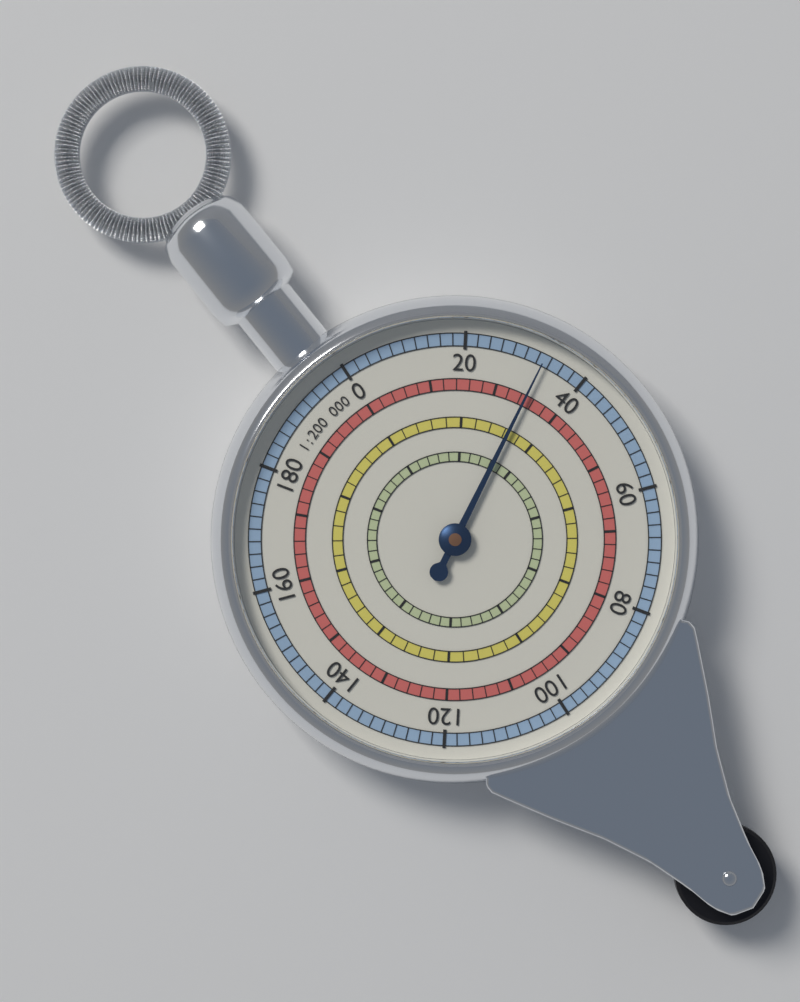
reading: 33 (no unit)
